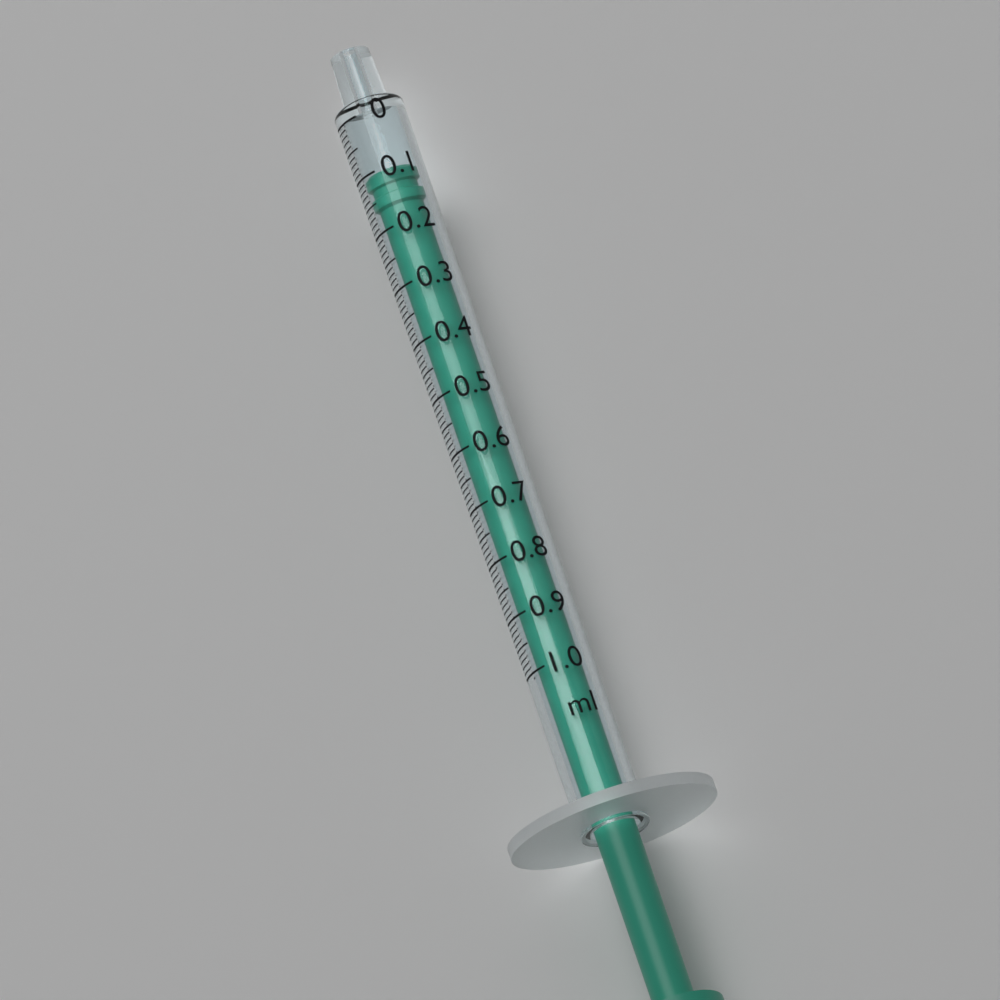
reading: 0.10 ml
